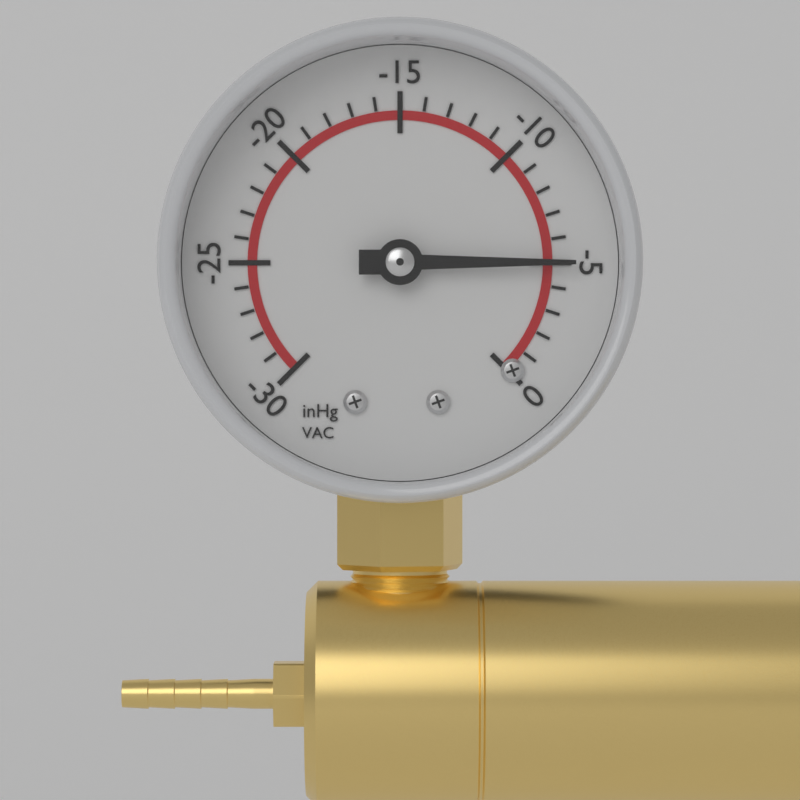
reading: -5 inHg
